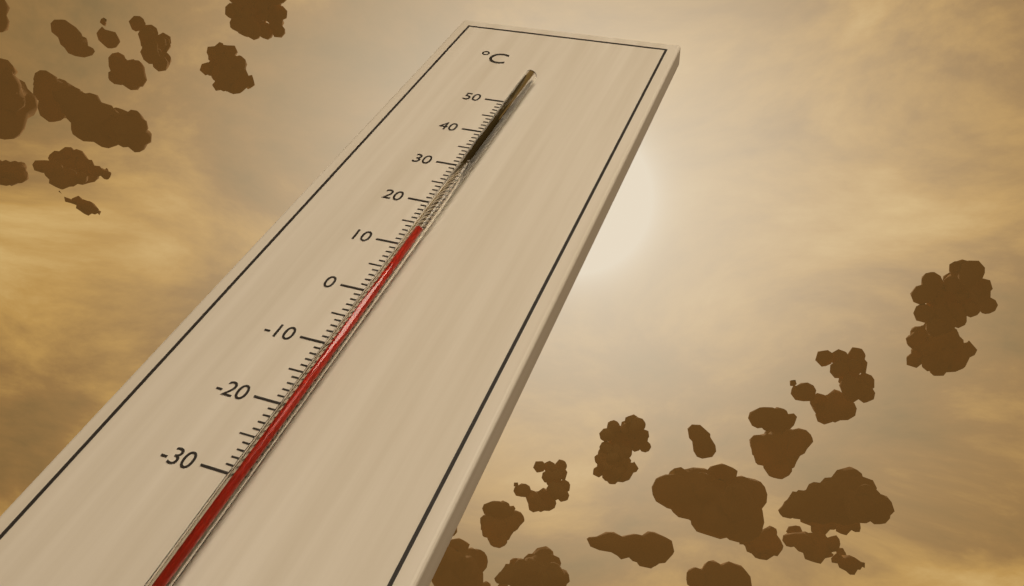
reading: 12 °C
